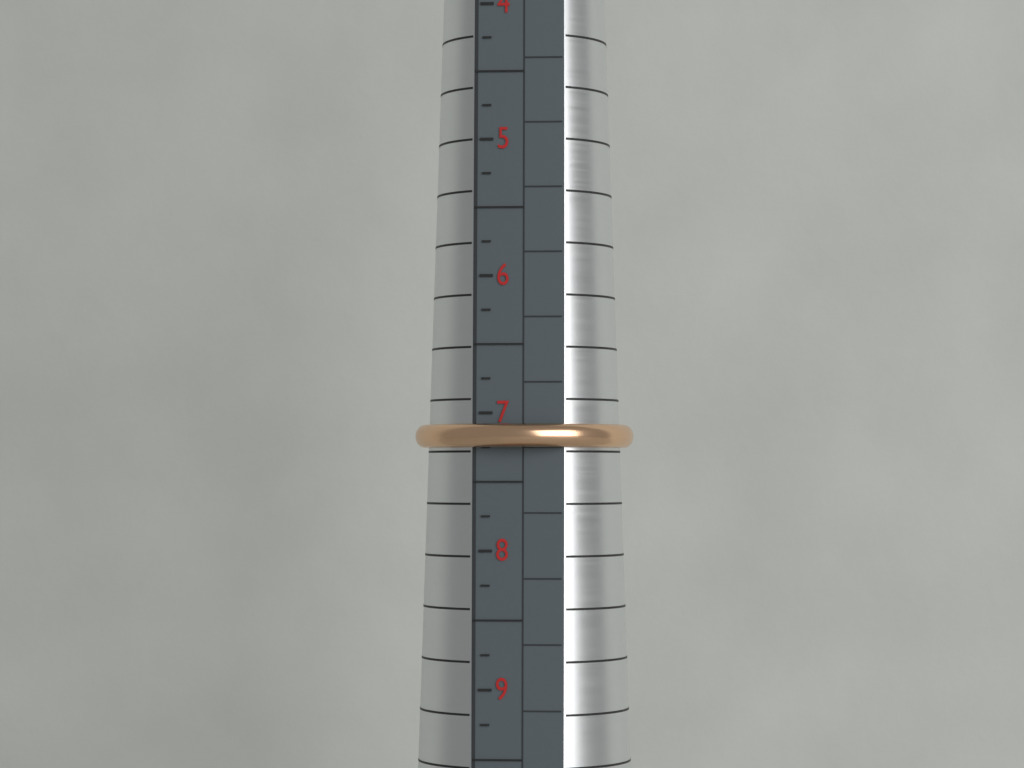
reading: 7.25 (no unit)
